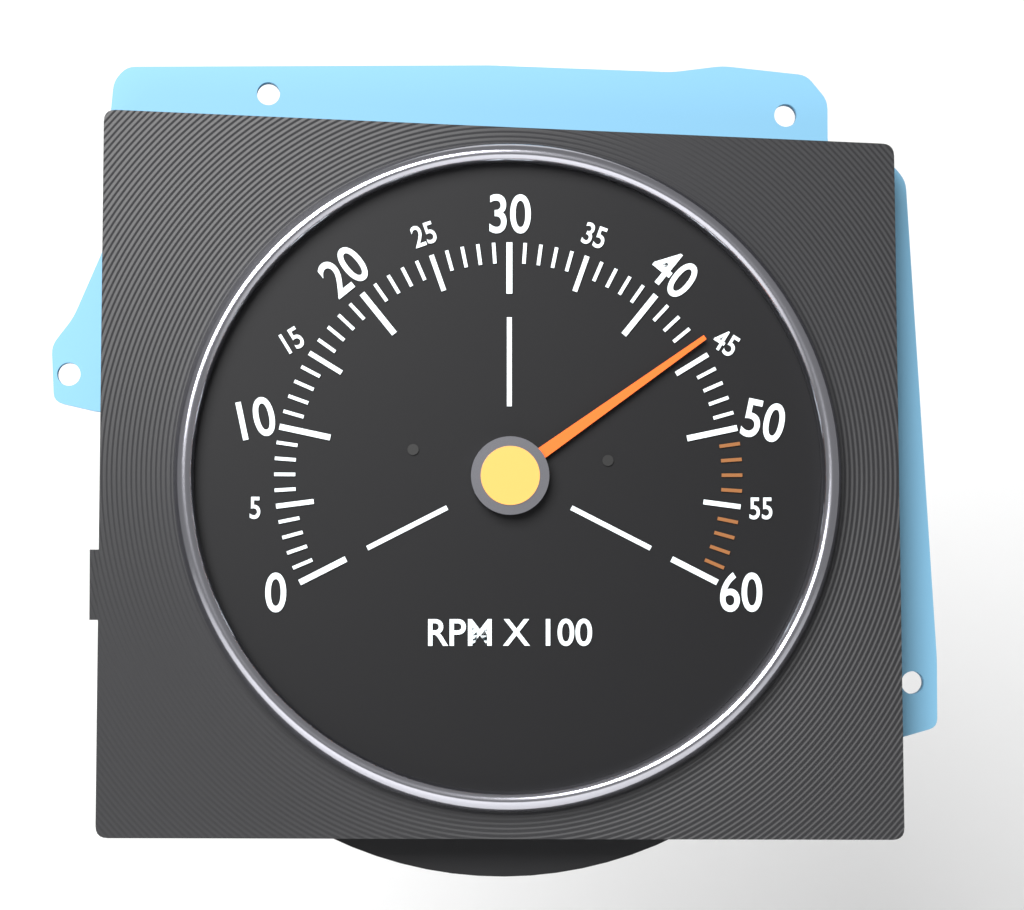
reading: 4400 RPM
